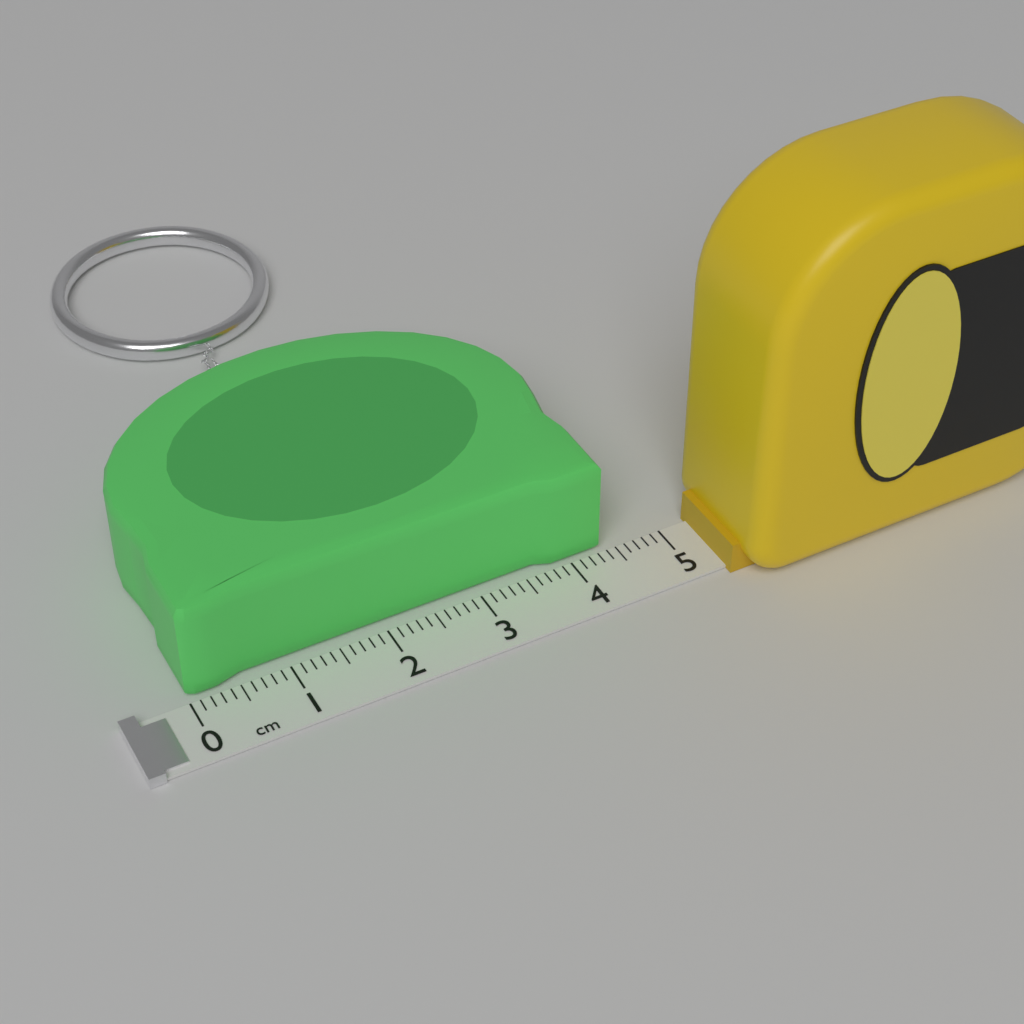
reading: 4.4 cm
